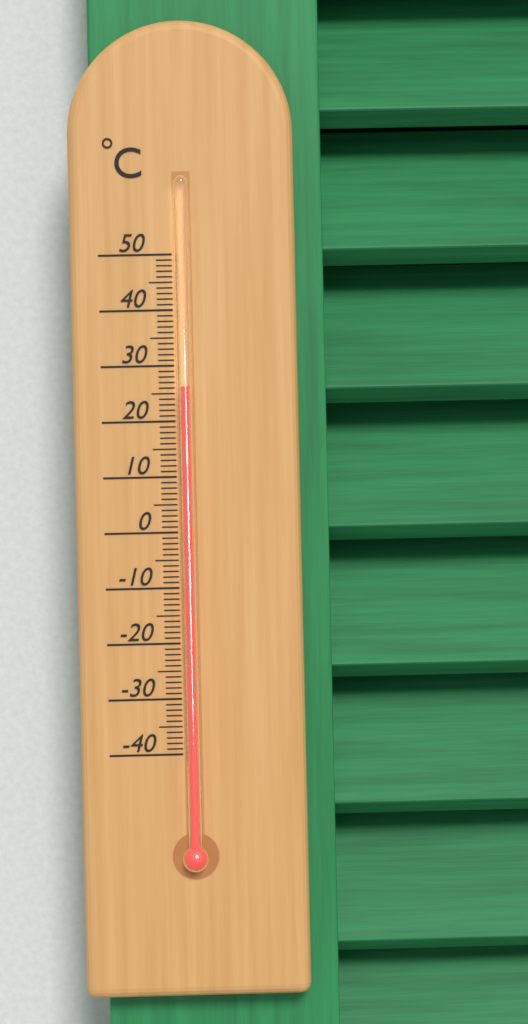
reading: 26 °C
